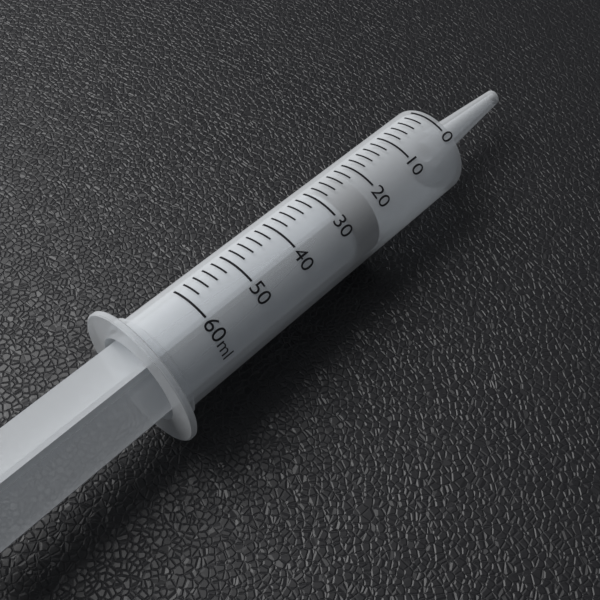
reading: 22 ml
